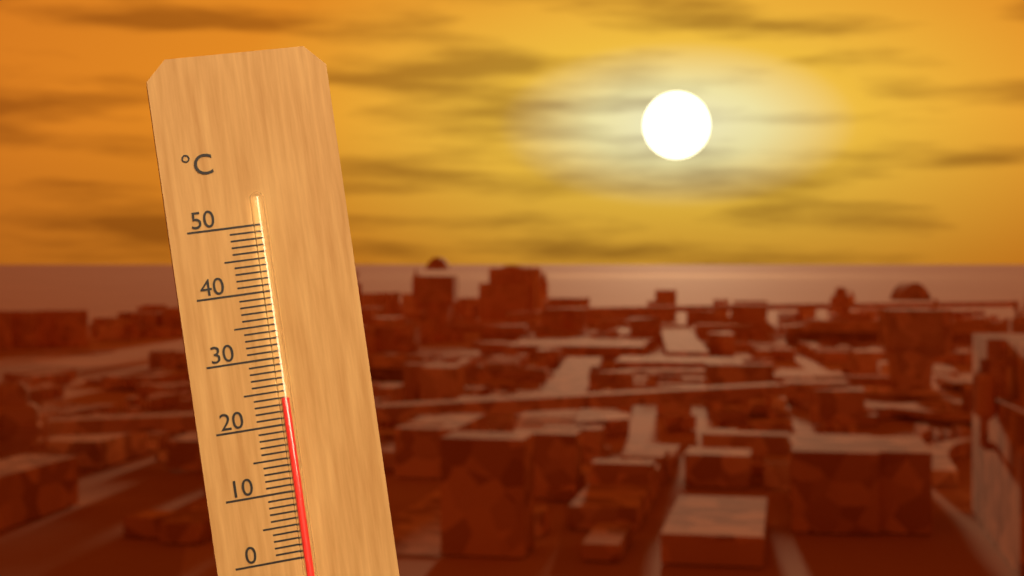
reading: 24 °C
